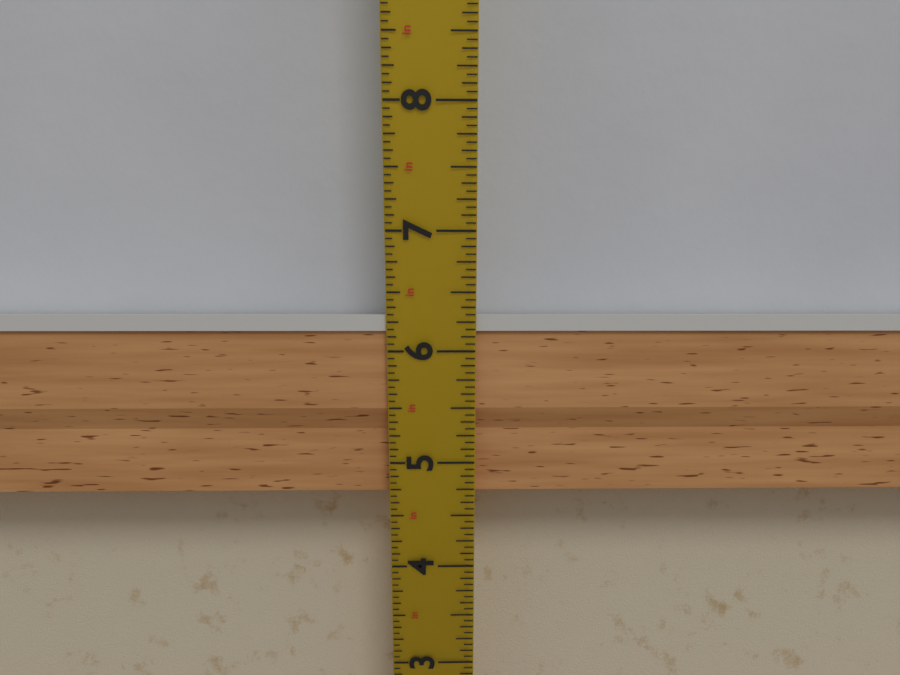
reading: 6.3125 in
